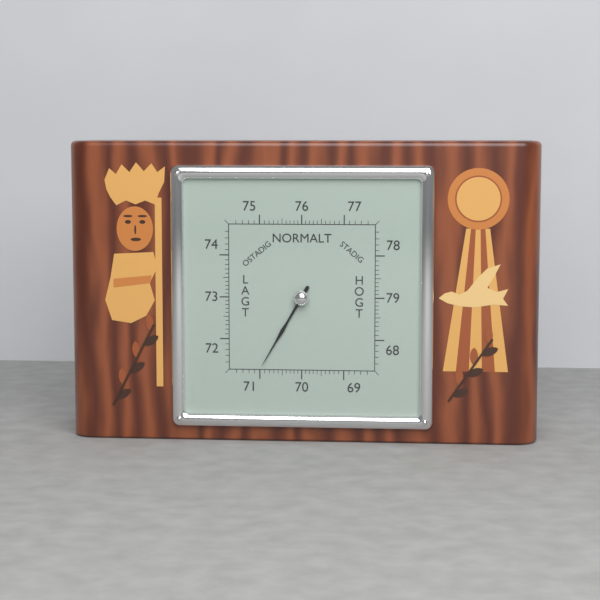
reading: 71.0 (no unit)
